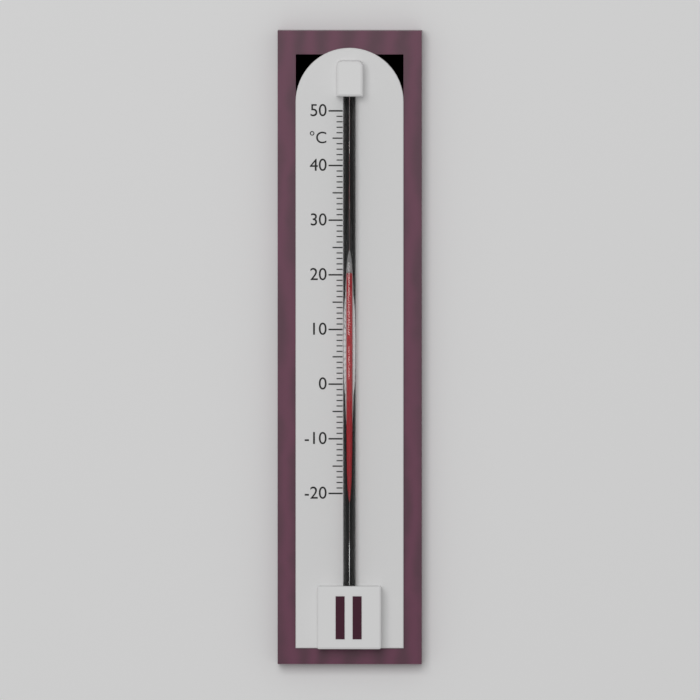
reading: 20 °C
